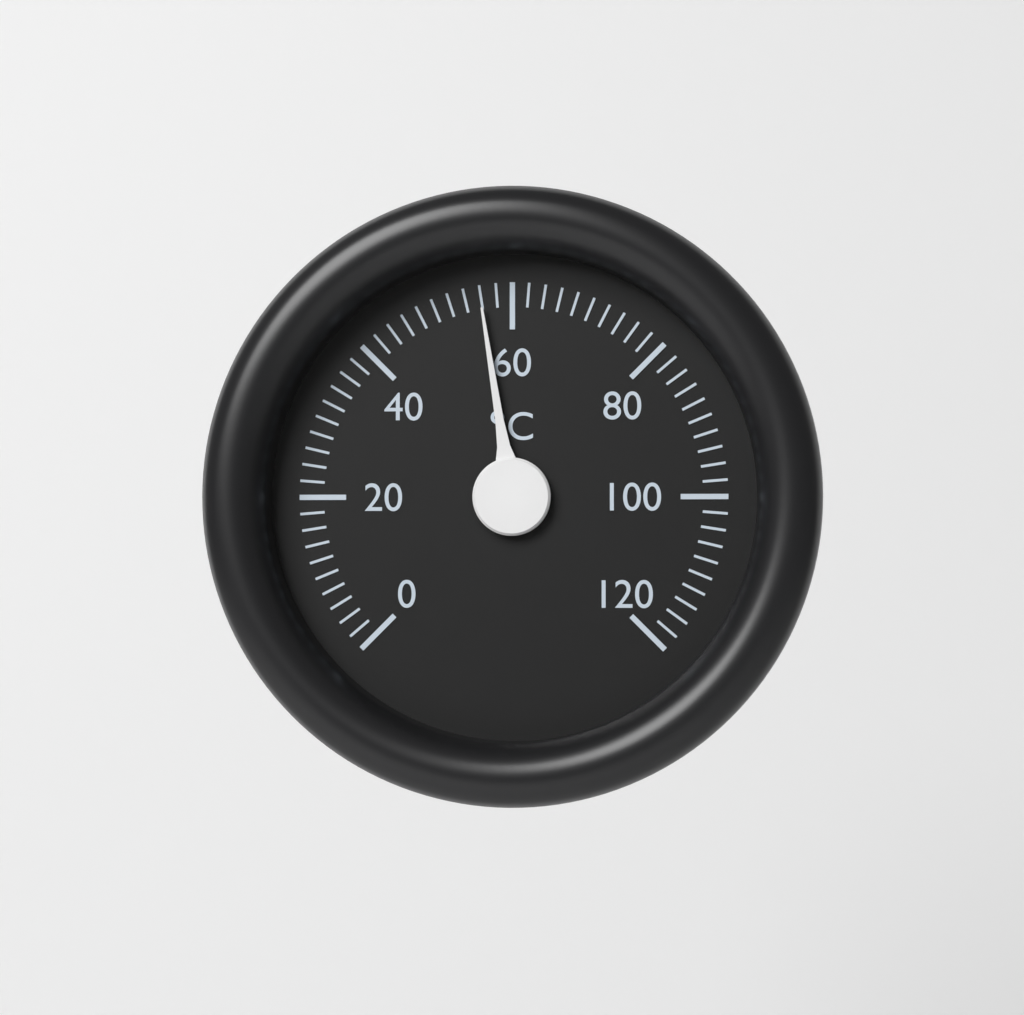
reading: 56 °C
